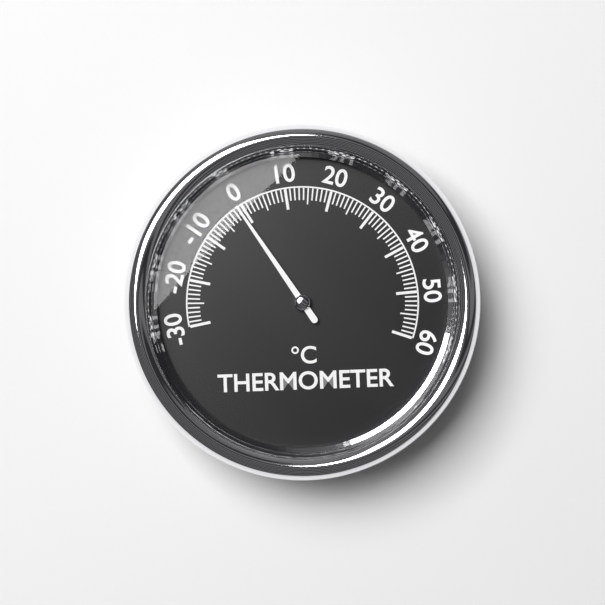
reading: -1 °C
